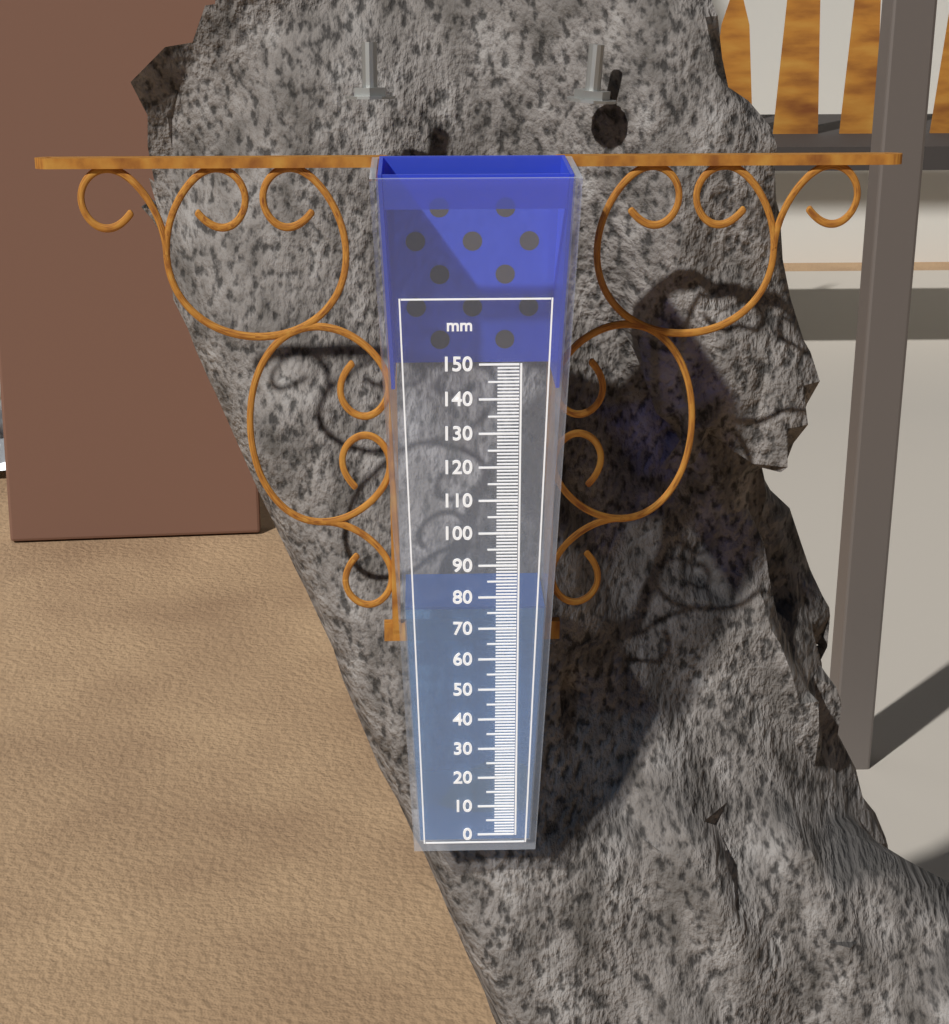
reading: 76 mm
